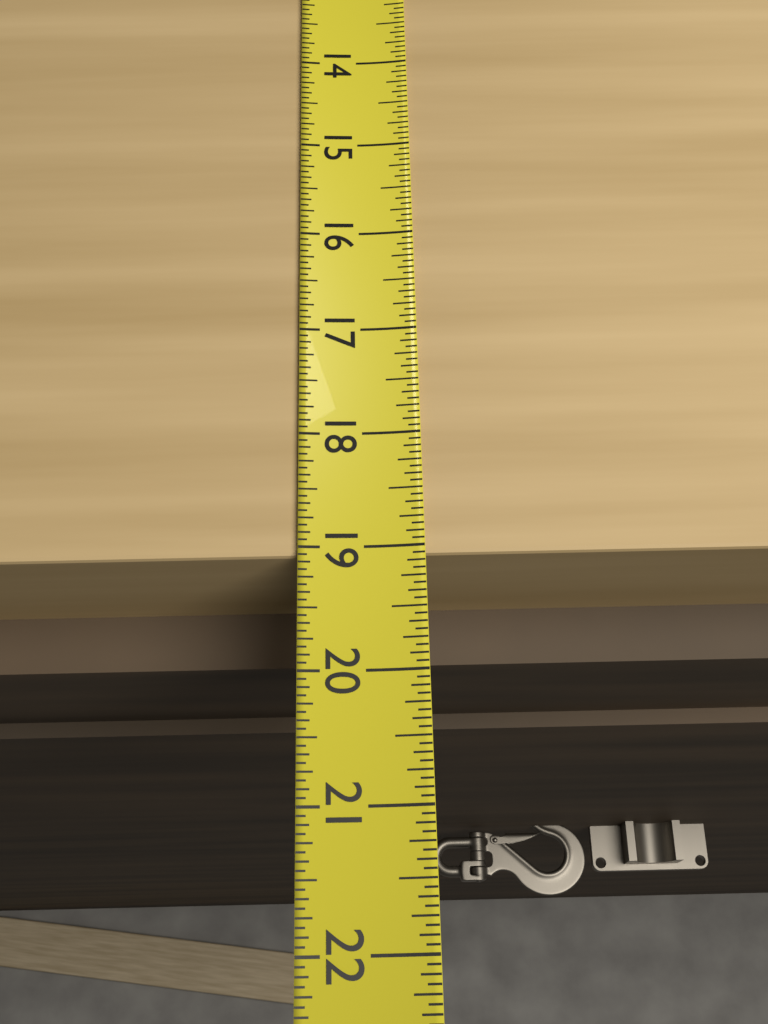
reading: 19.0625 (no unit)
